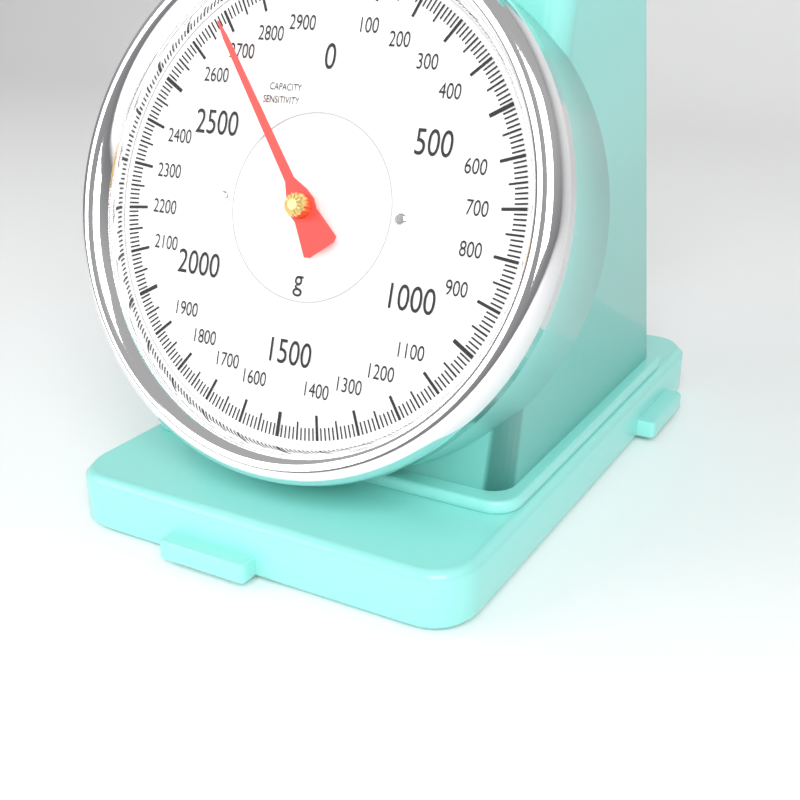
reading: 2690 g
